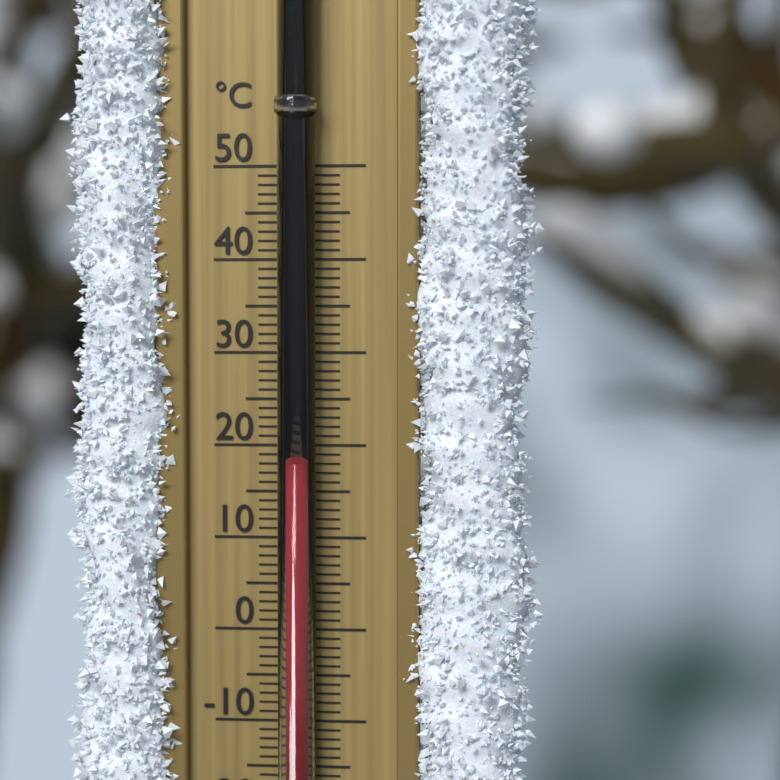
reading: 18 °C
